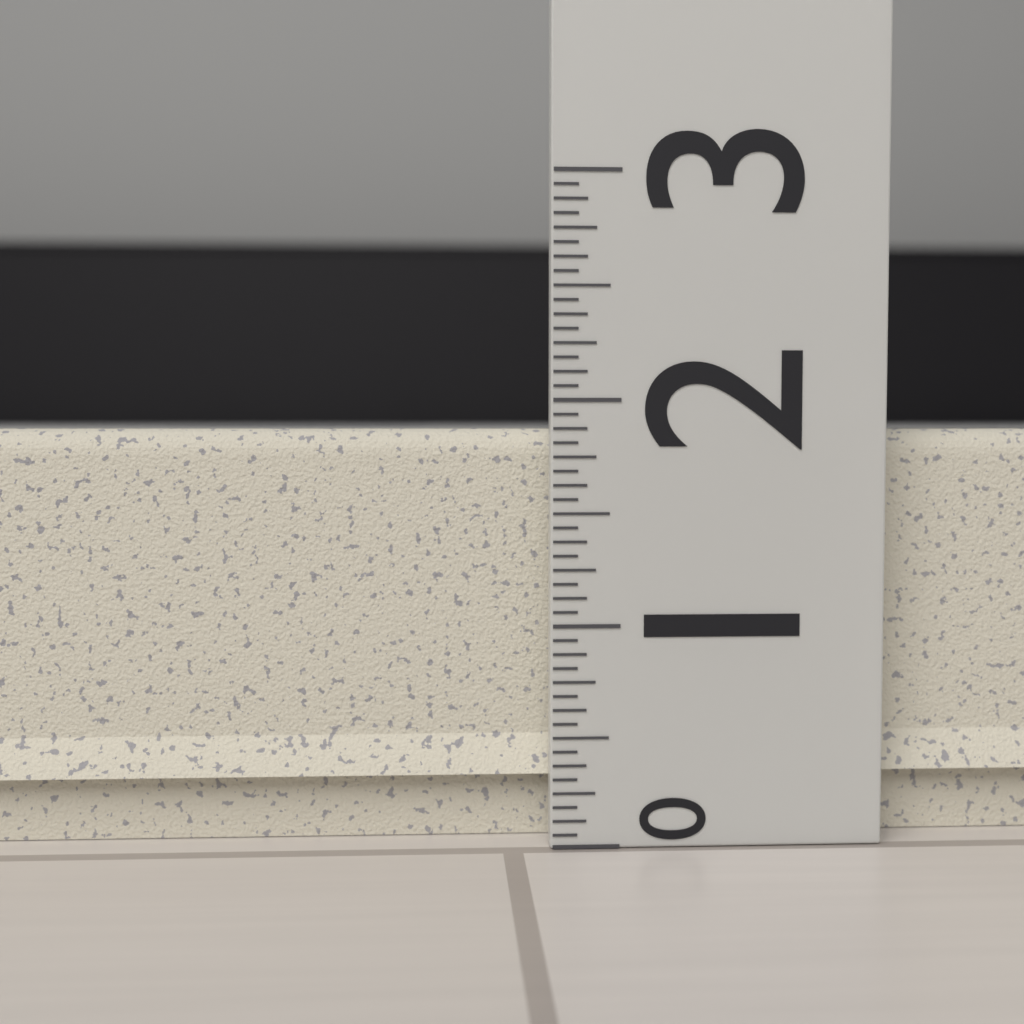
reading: 1.8750 (no unit)
